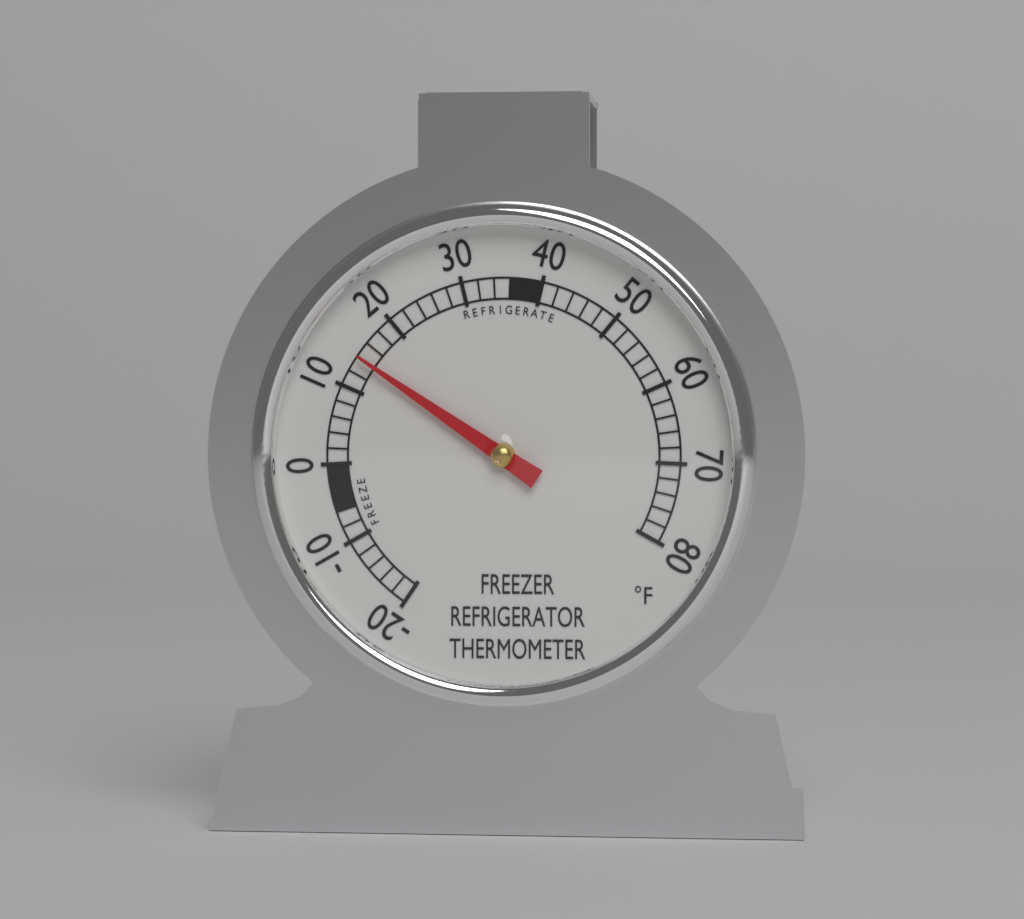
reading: 14 °F
